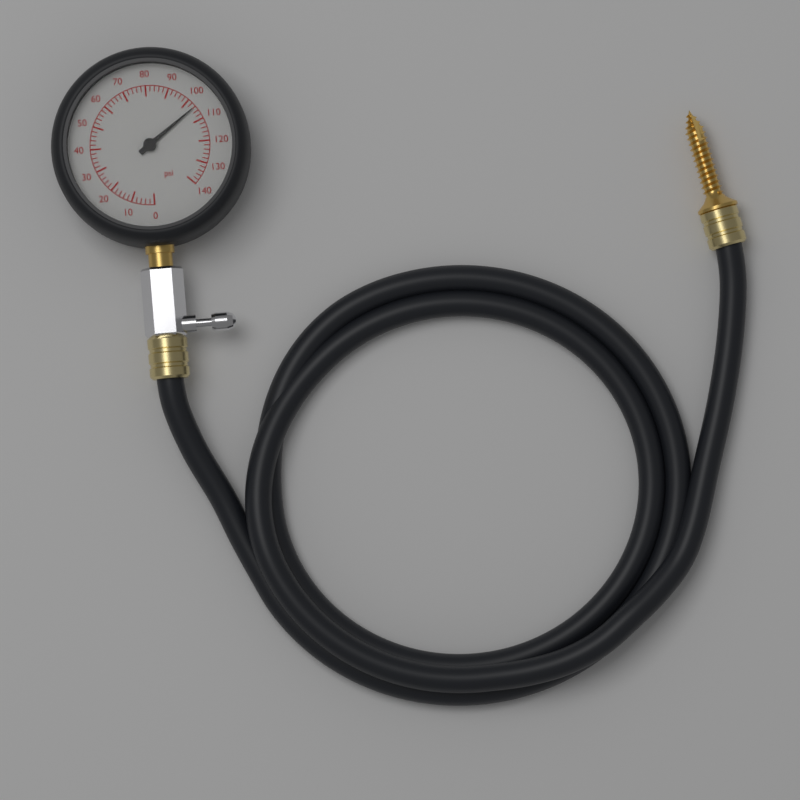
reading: 104 psi
